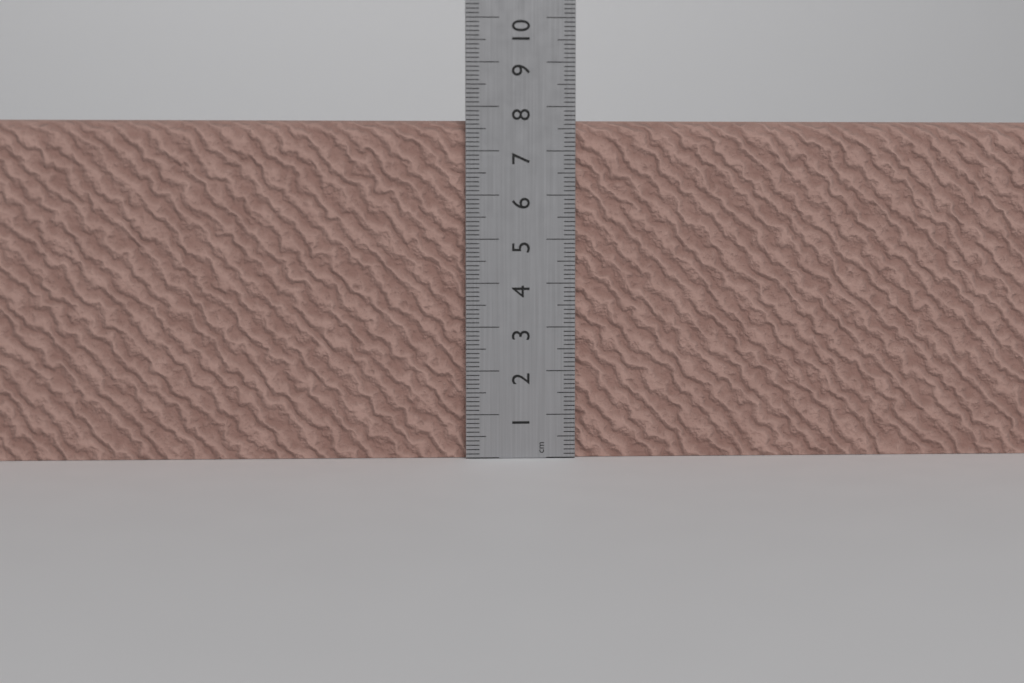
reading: 7.7 cm
